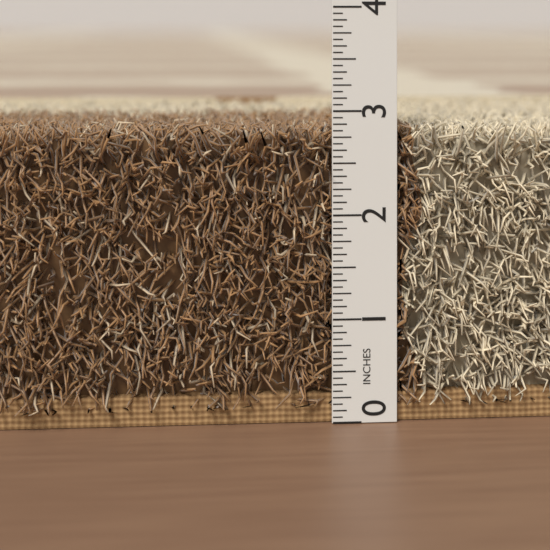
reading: 2.8750 in
